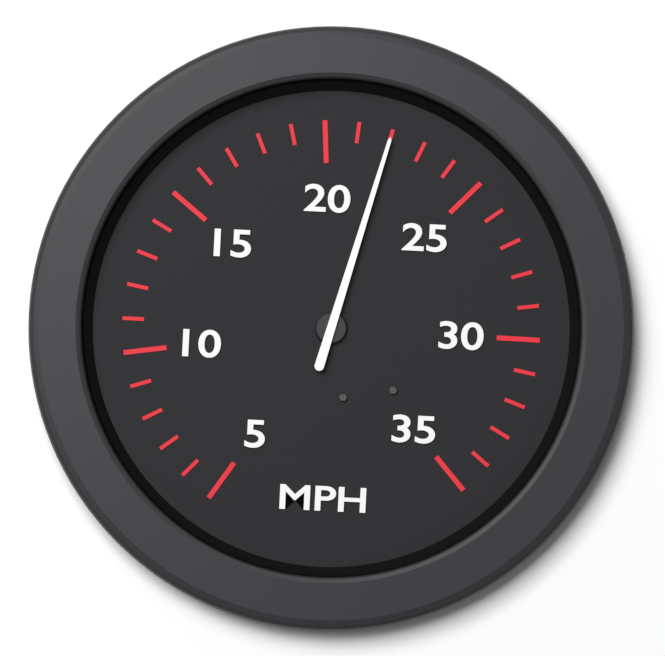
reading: 22 MPH
